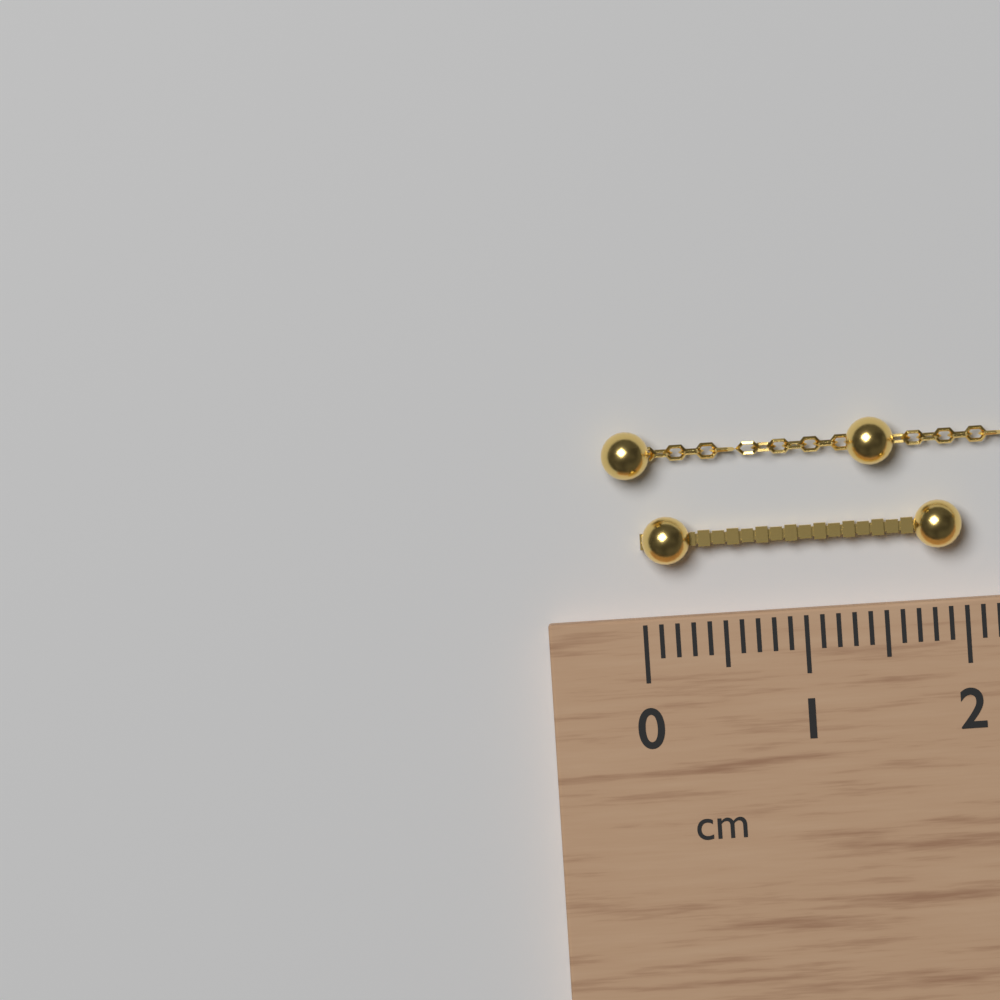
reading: 2.0 cm
